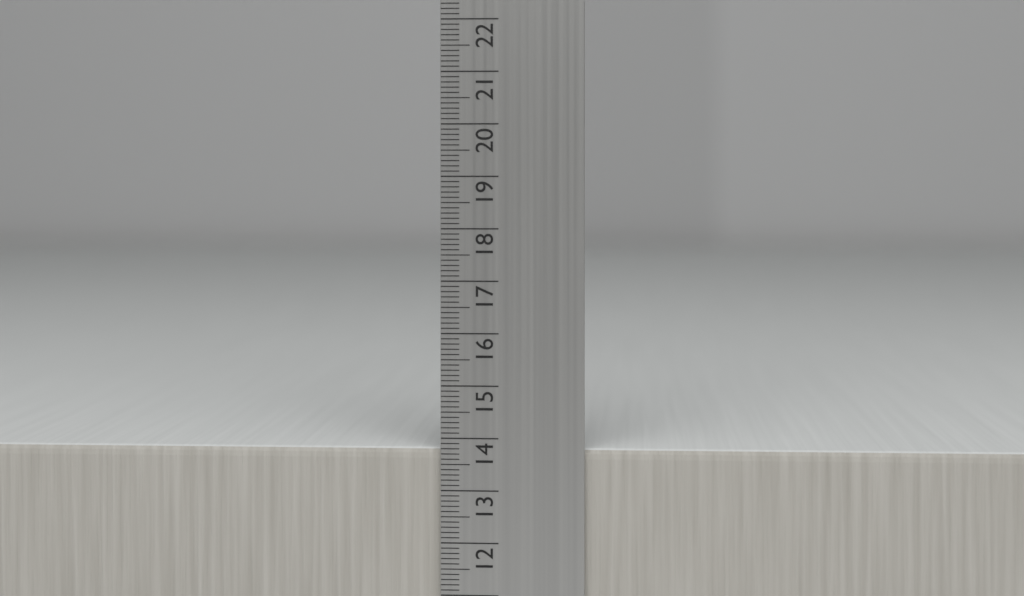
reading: 13.8 cm
